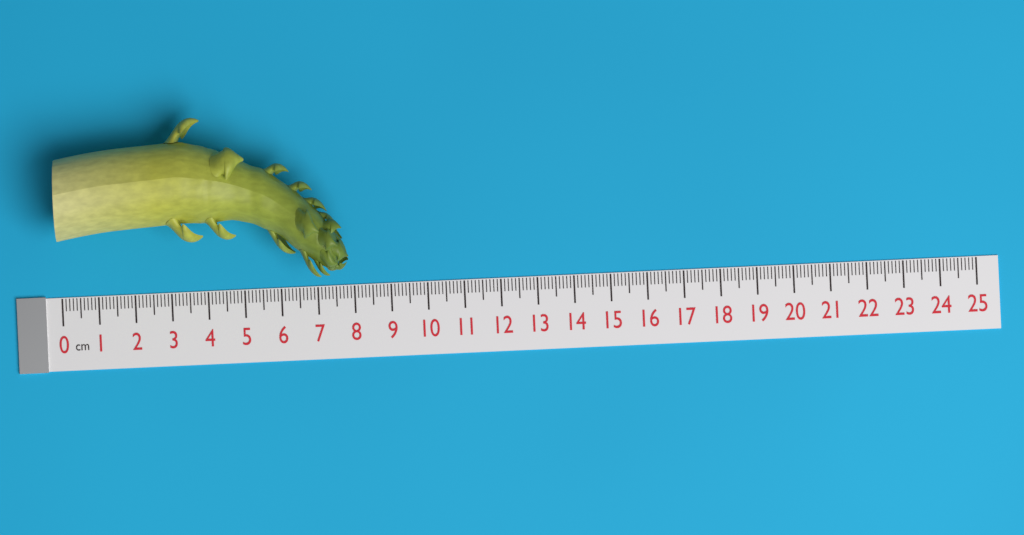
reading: 7.9 cm
